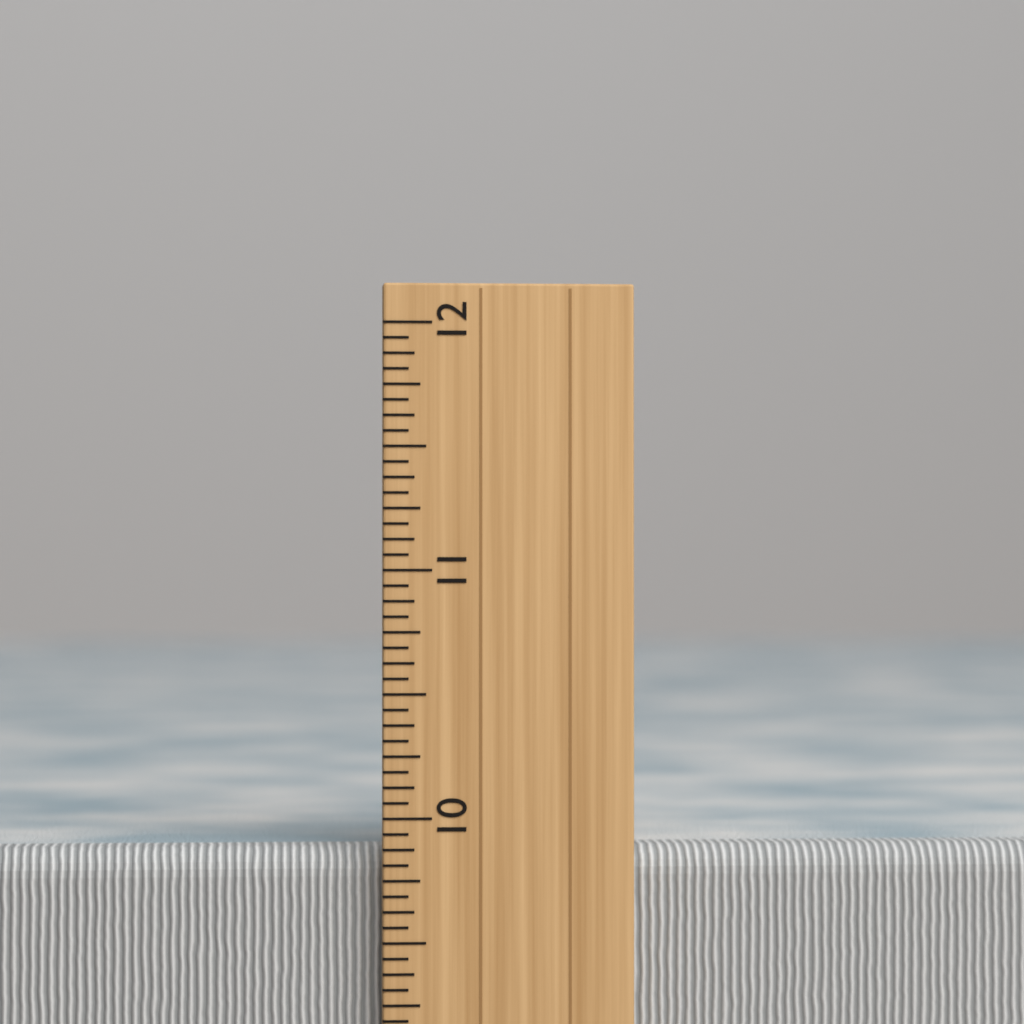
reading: 9.8750 inch
